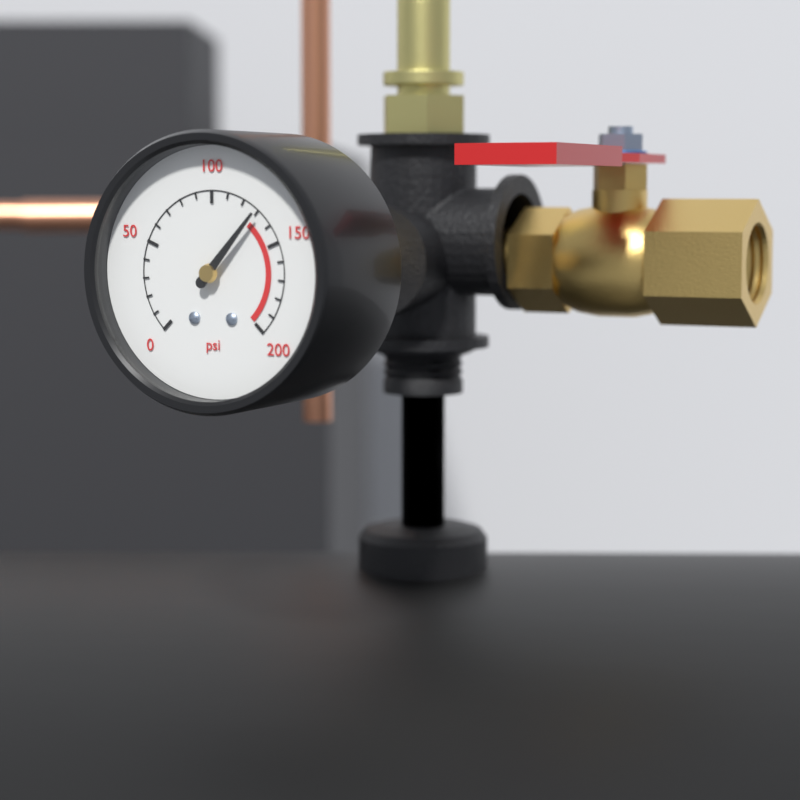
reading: 130 psi
